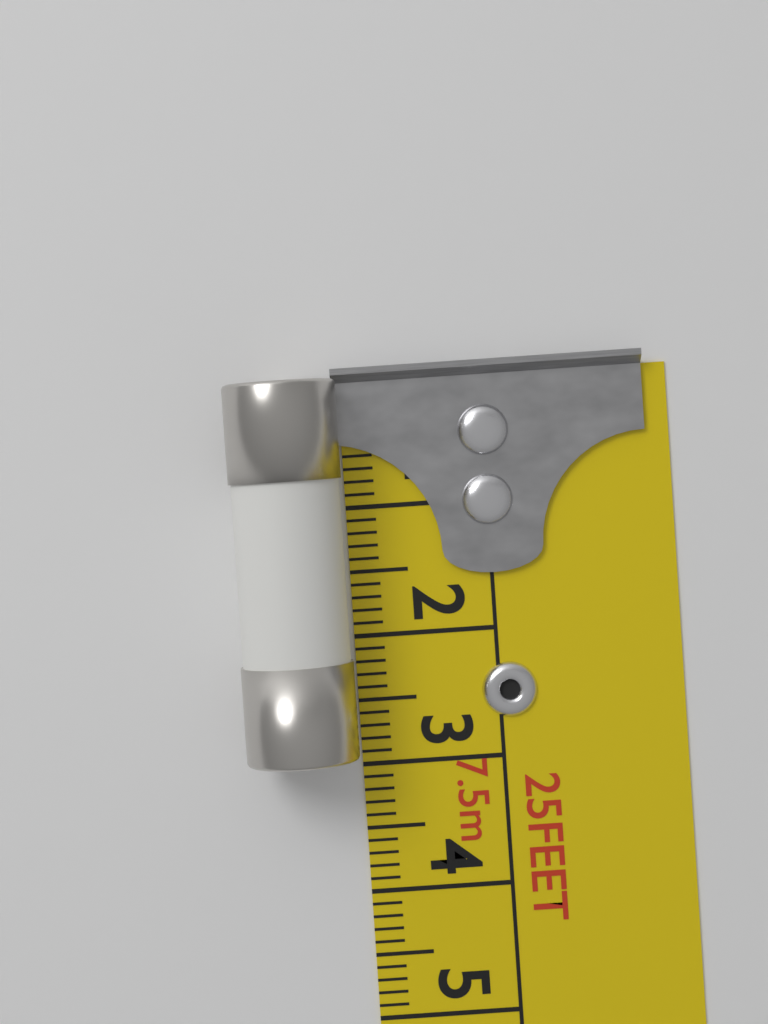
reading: 2.9 cm
